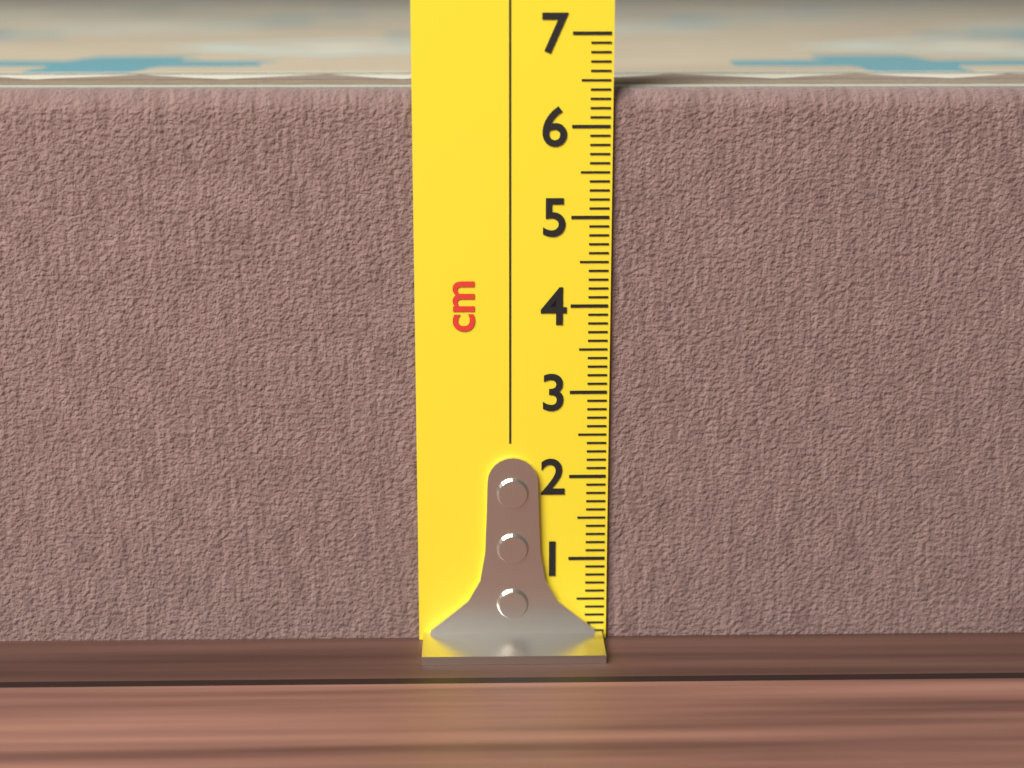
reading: 6.4 cm
